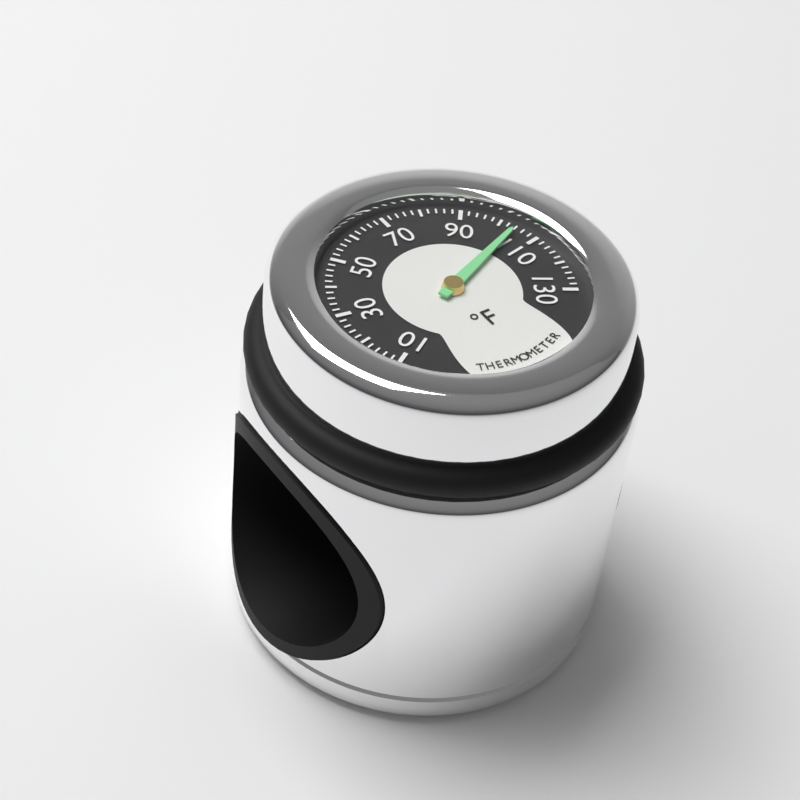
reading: 104 °F
